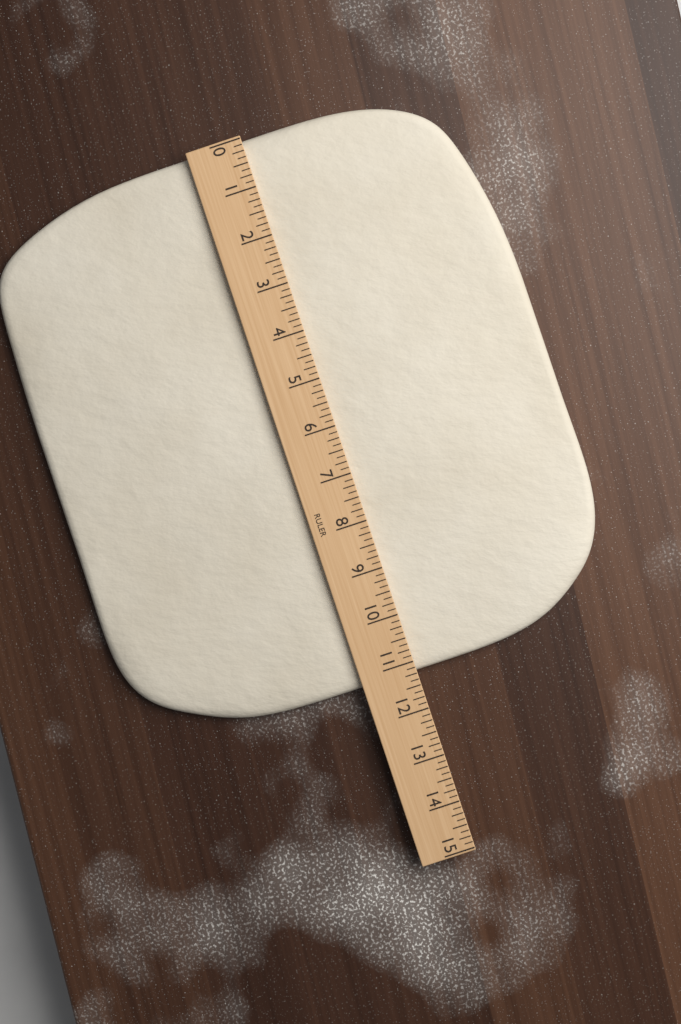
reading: 11.250 (no unit)
